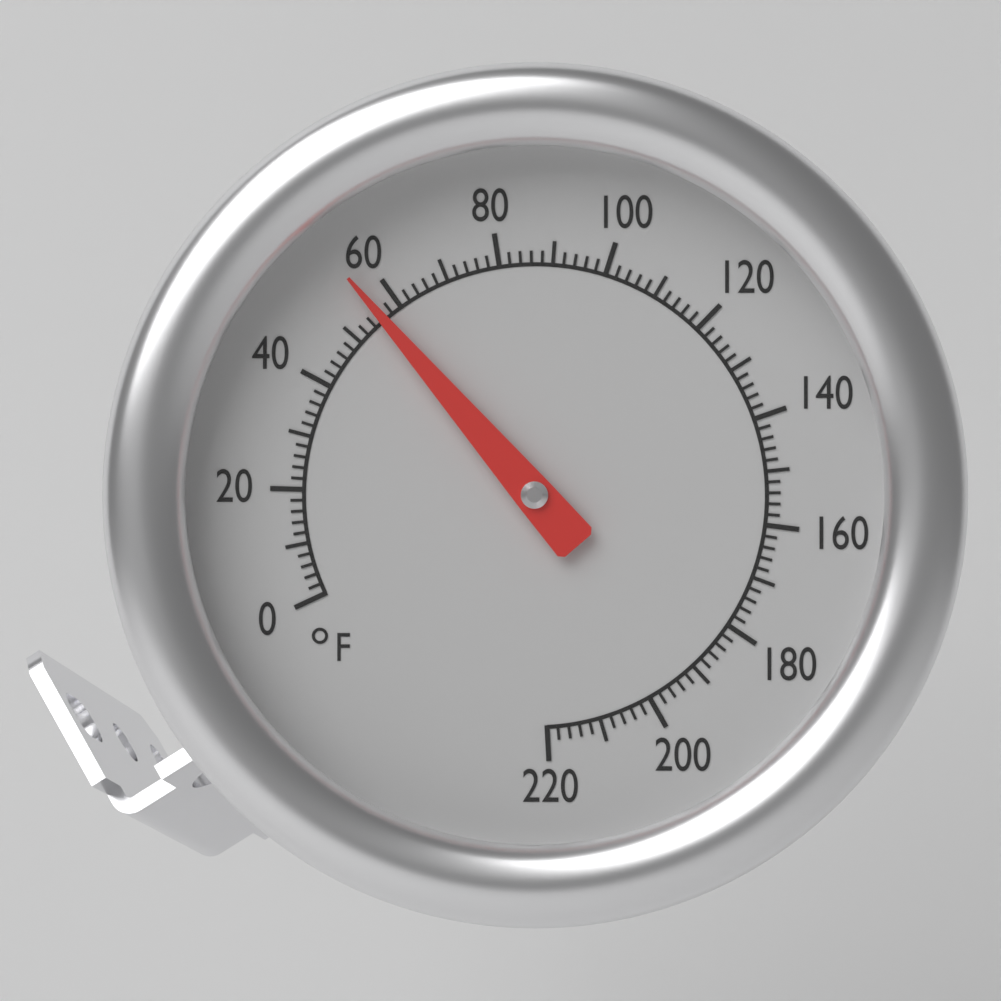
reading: 56 °F
